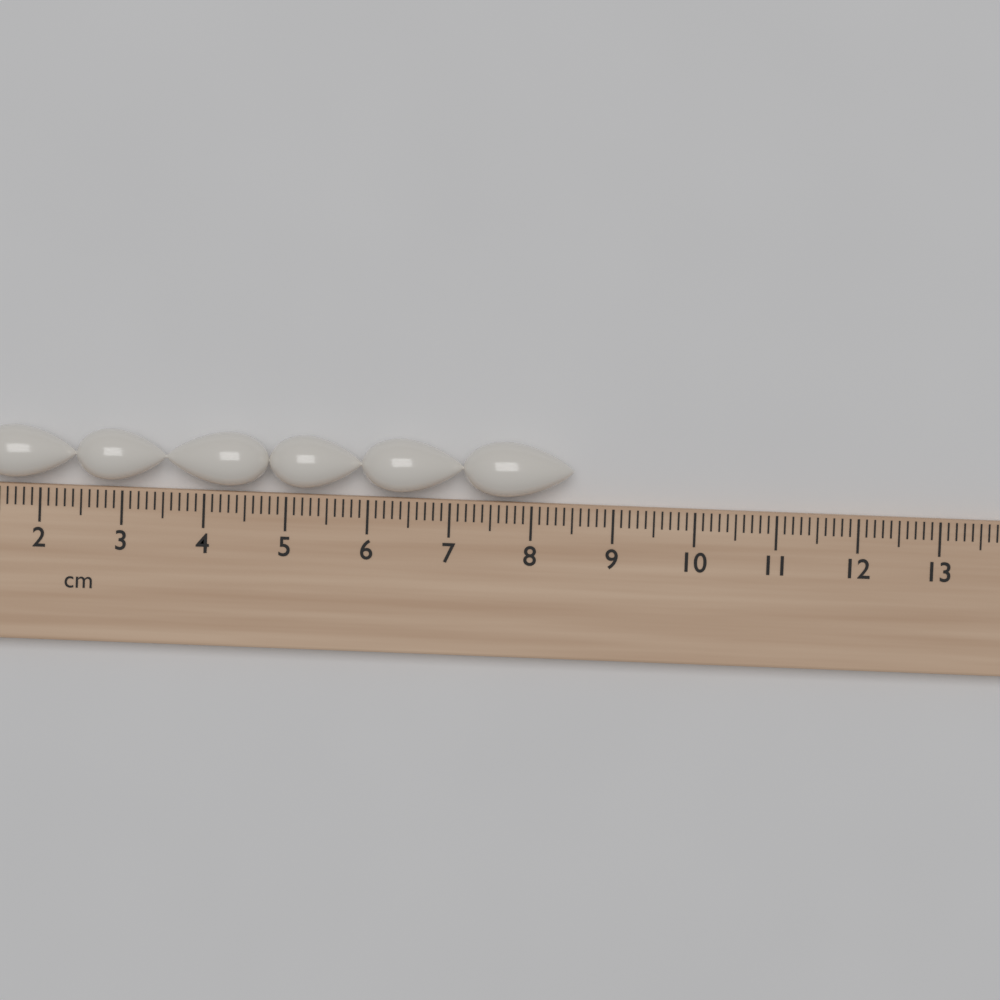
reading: 8.5 cm
